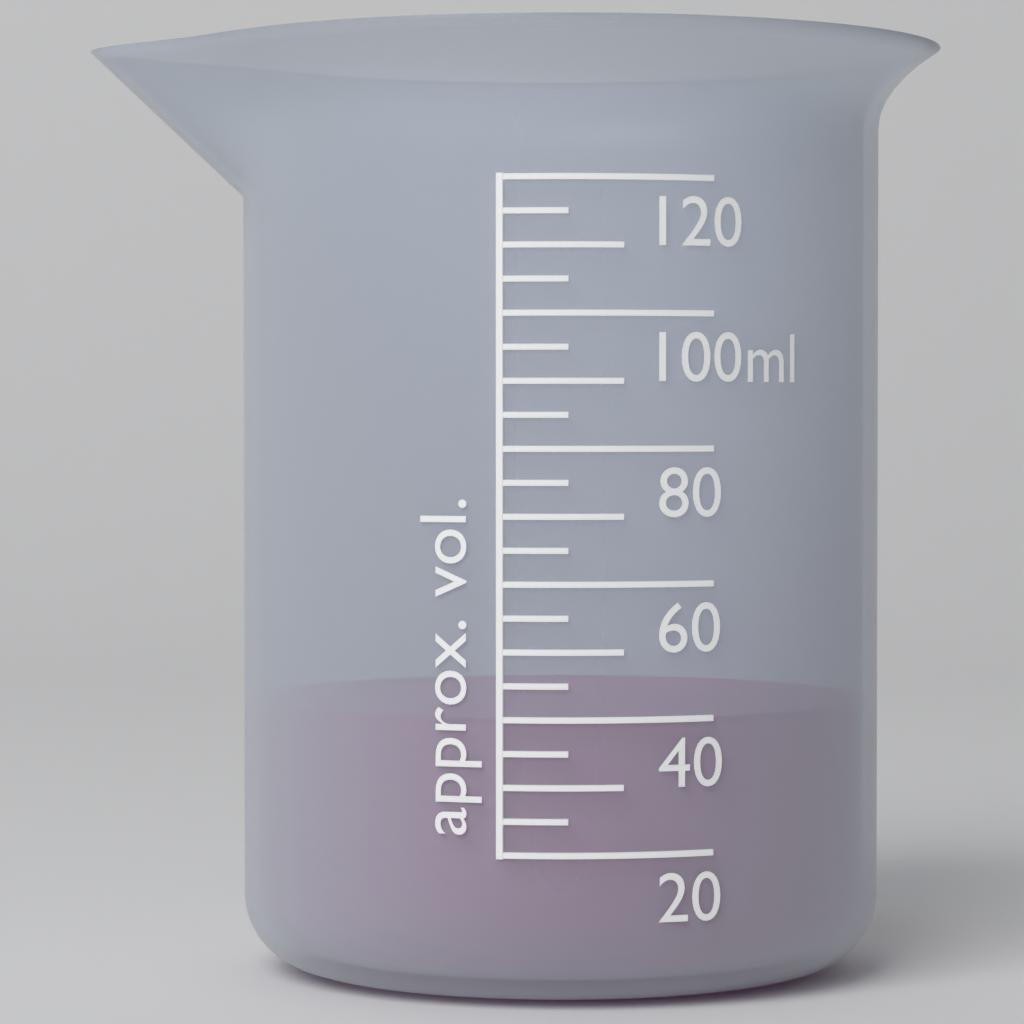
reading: 40 ml
